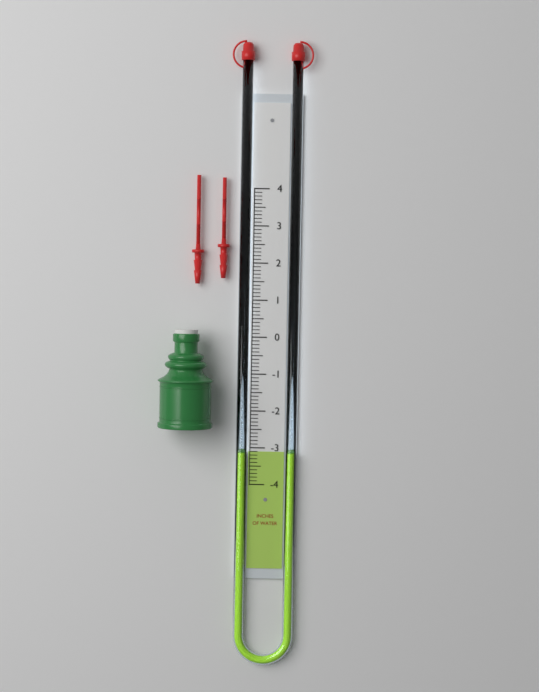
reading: -3.1 in
